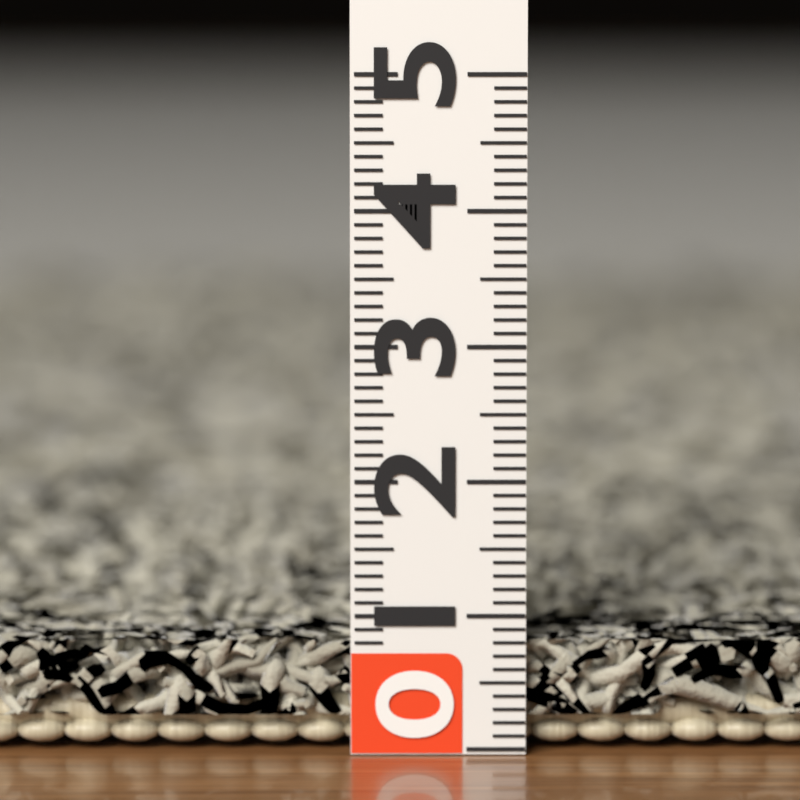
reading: 0.8 (no unit)
